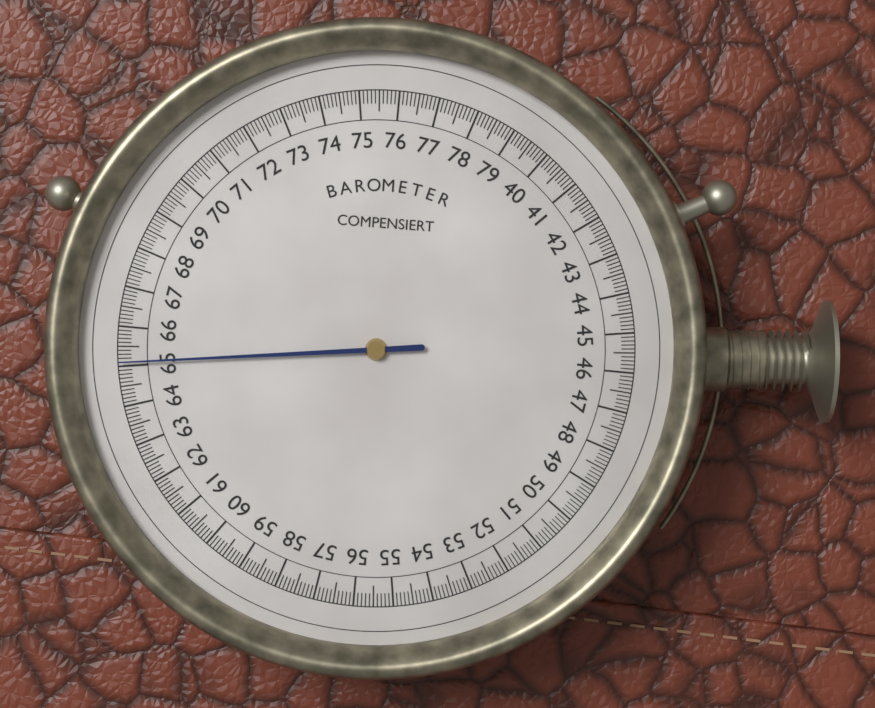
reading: 65.1 (no unit)
